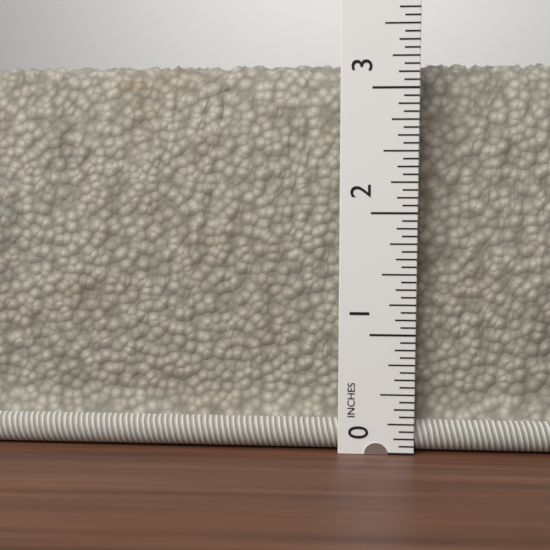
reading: 3.2500 in
